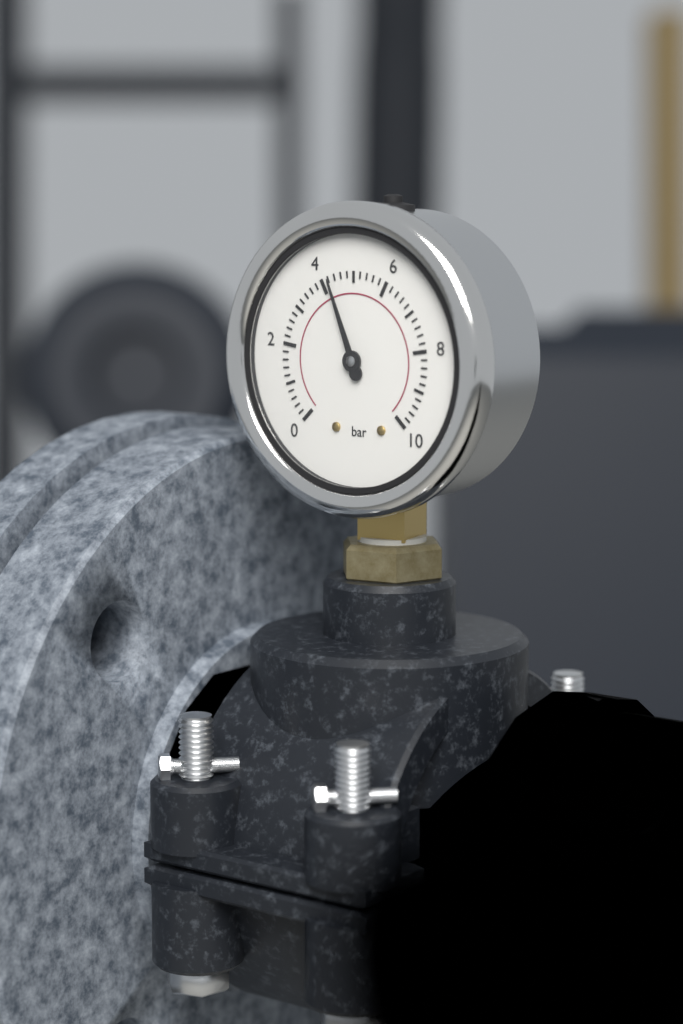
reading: 4.2 bar
